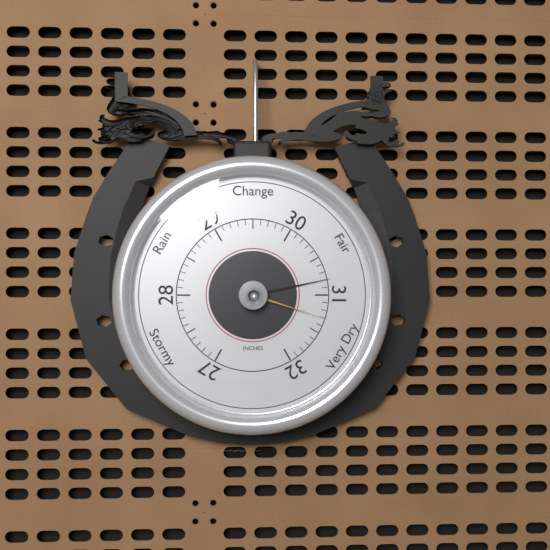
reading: 30.8 inHg
